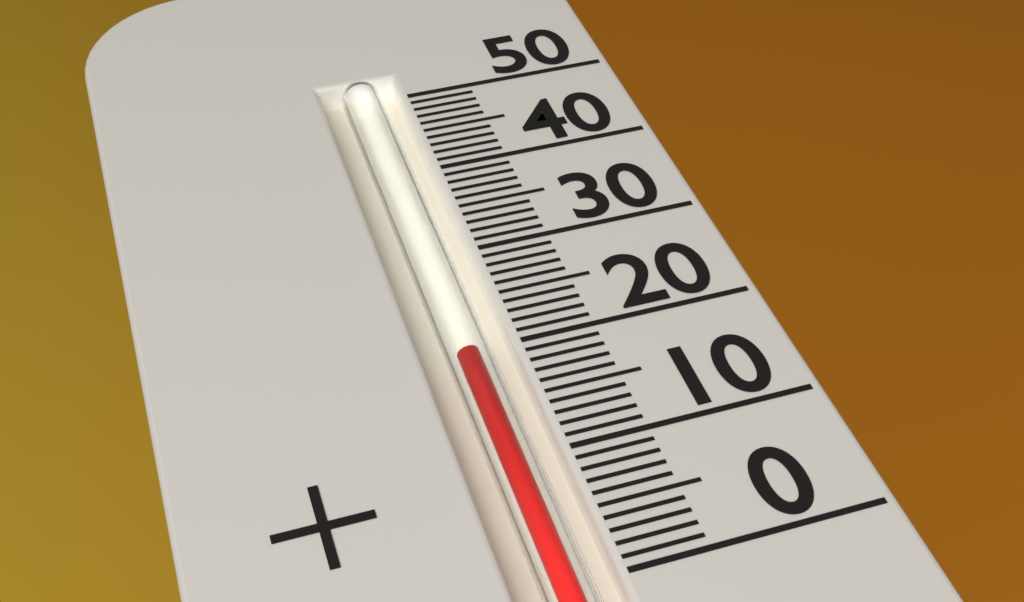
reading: 20 (no unit)
